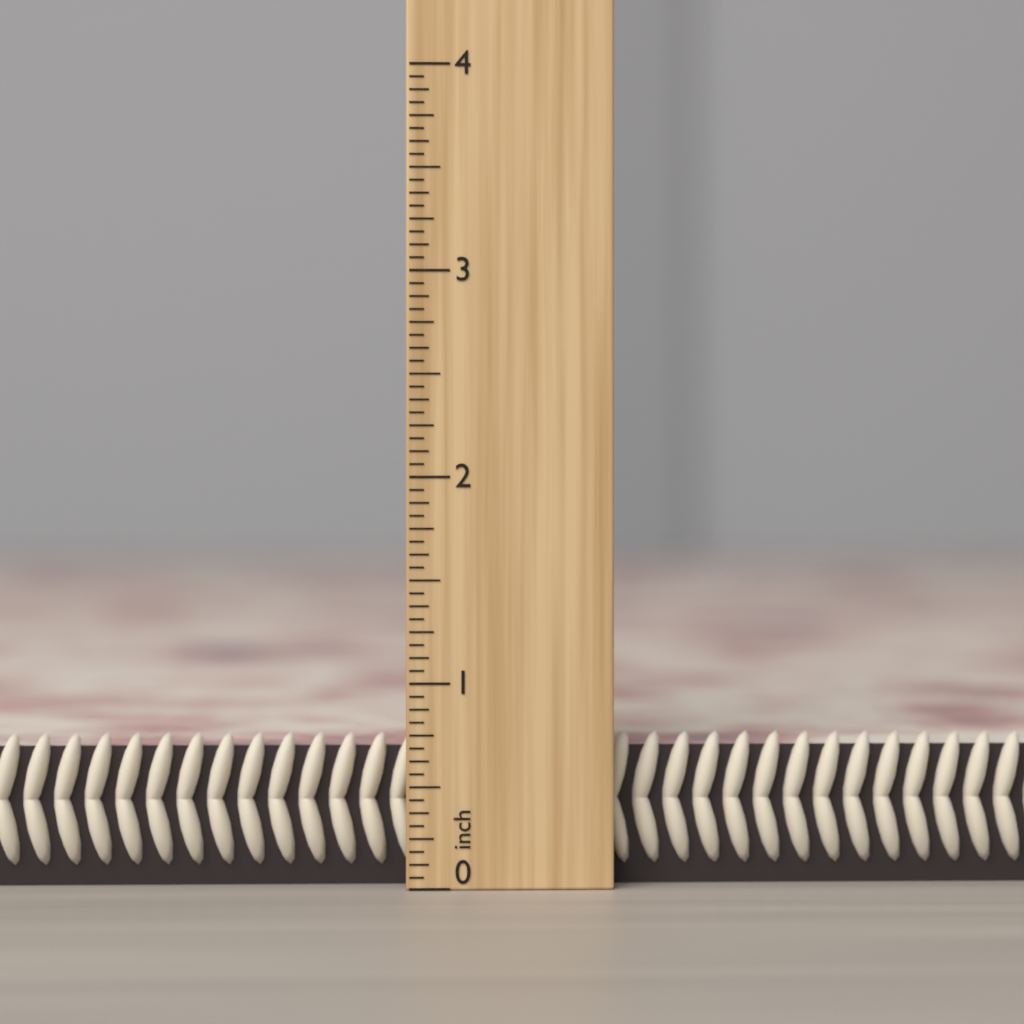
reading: 0.7500 inch
